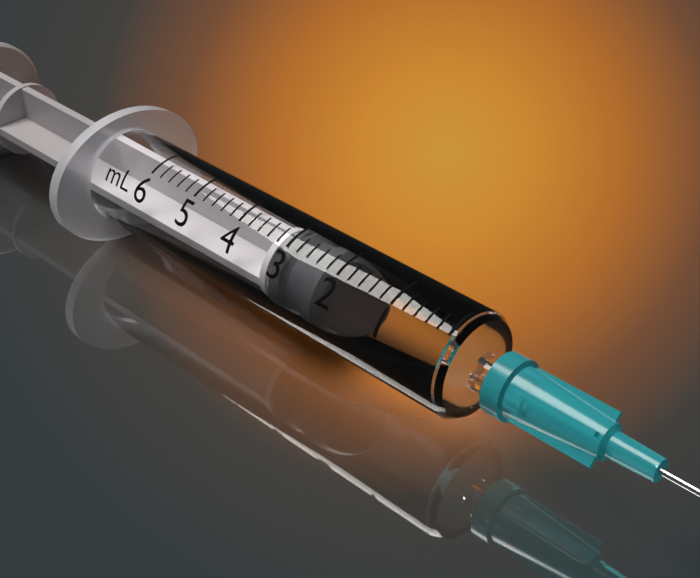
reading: 2.2 mL
